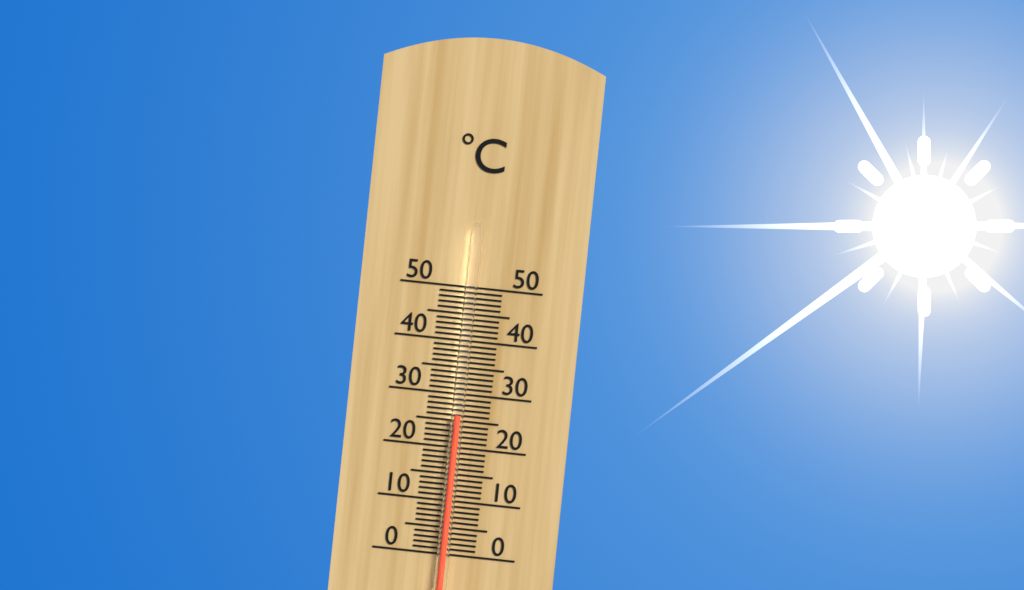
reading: 26 °C
